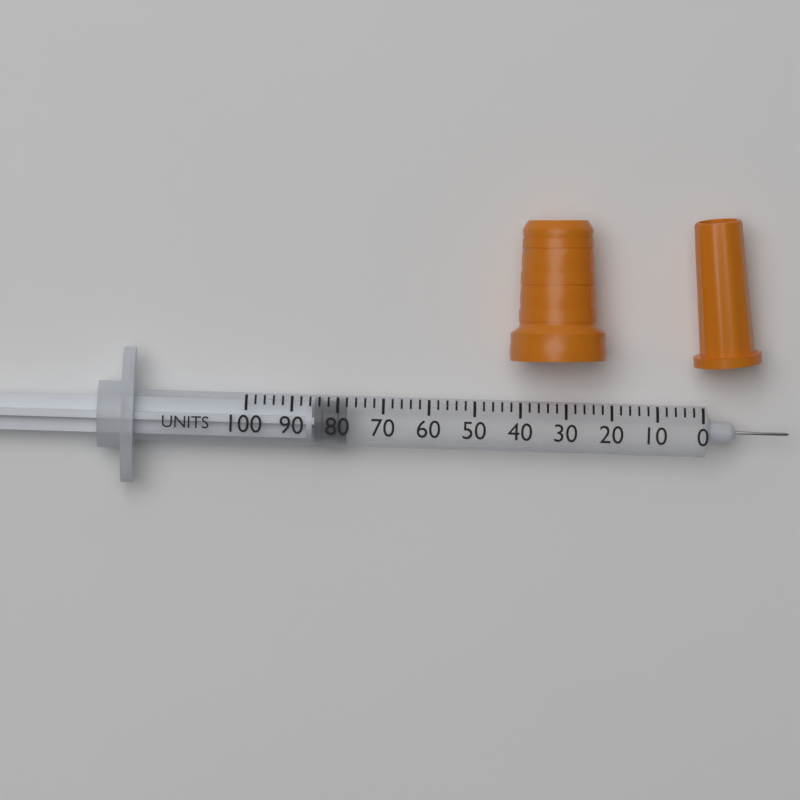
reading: 78 units
